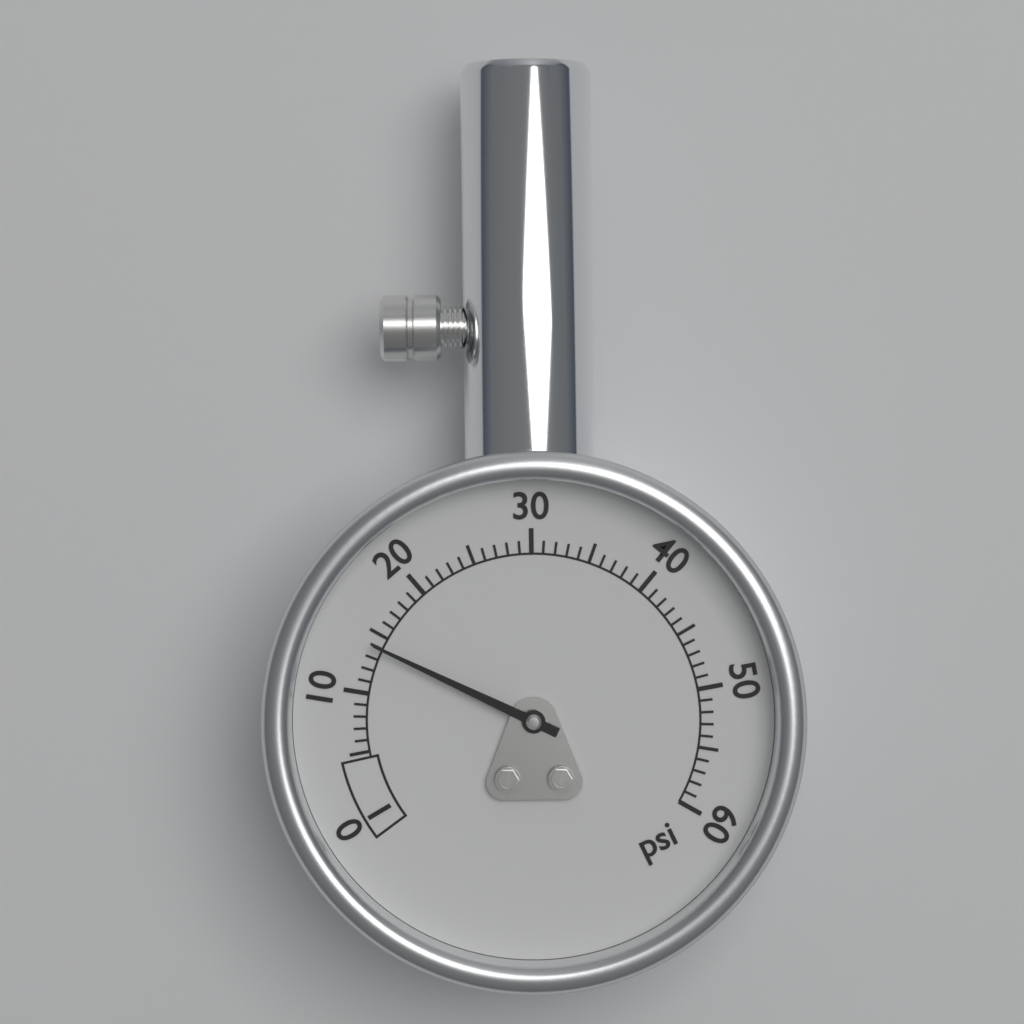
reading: 14 psi
